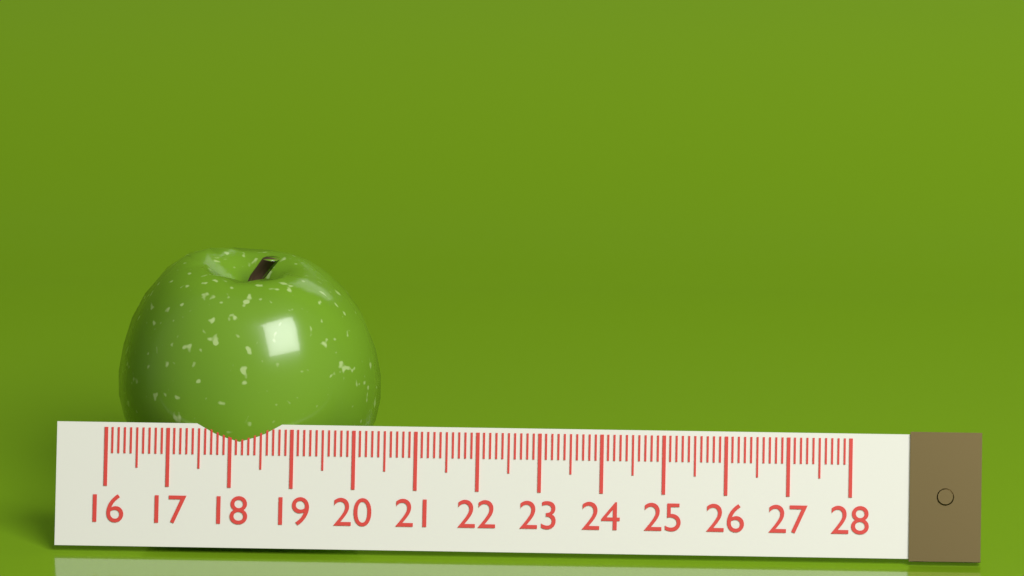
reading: 20.3 (no unit)
